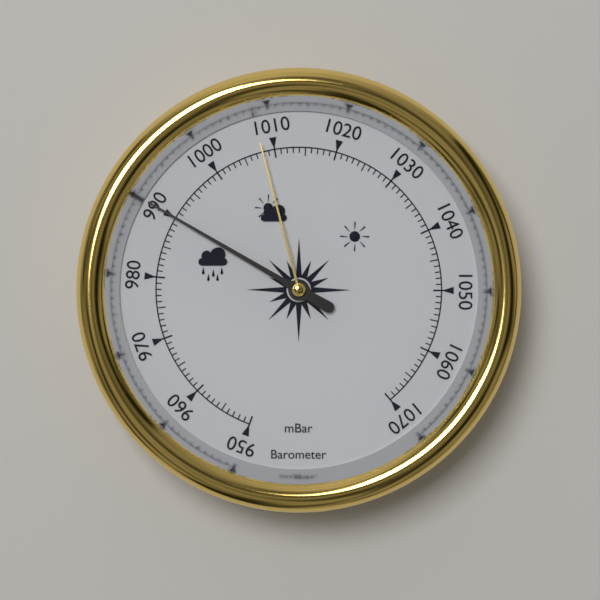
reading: 990 mbar
